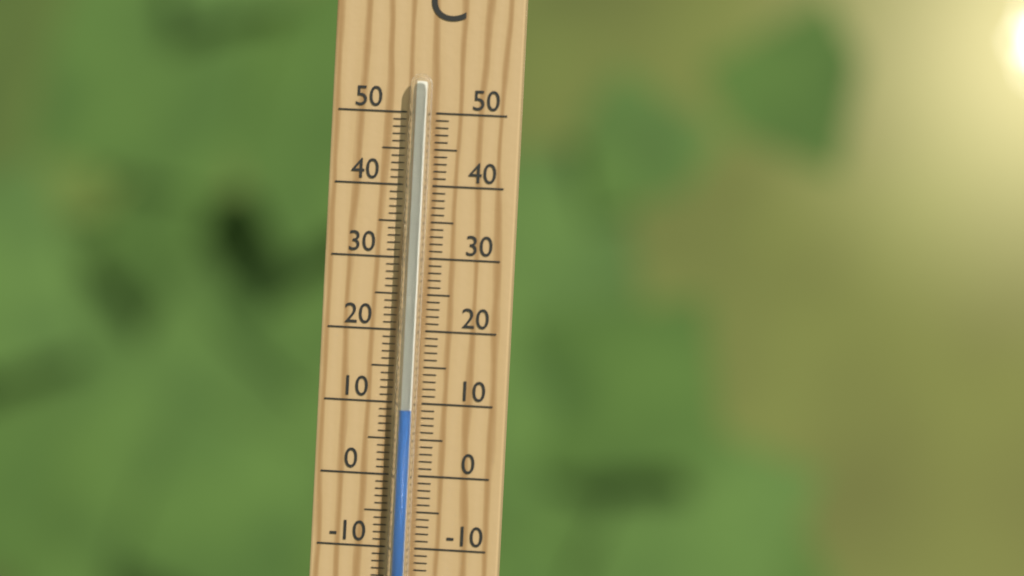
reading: 9 °C
